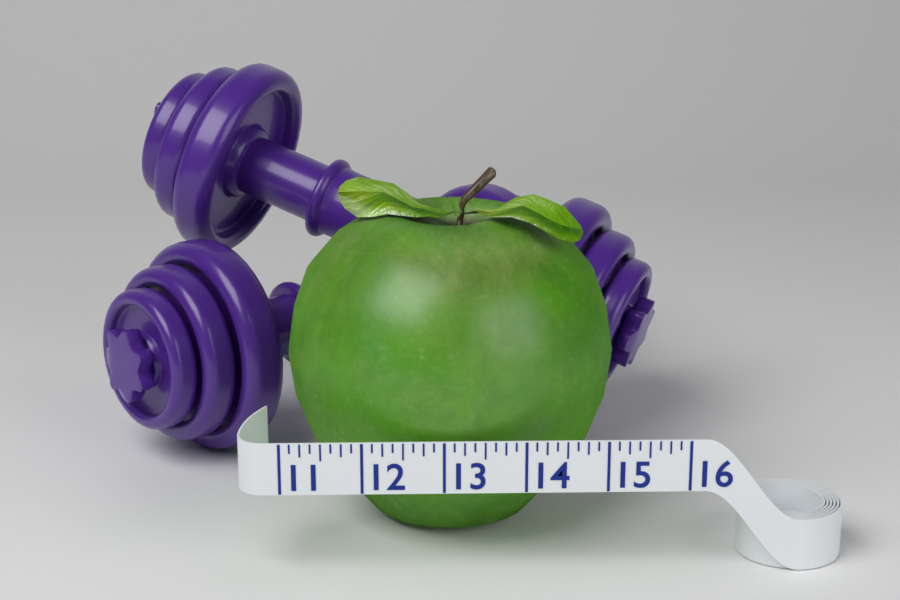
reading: 15.250 (no unit)
